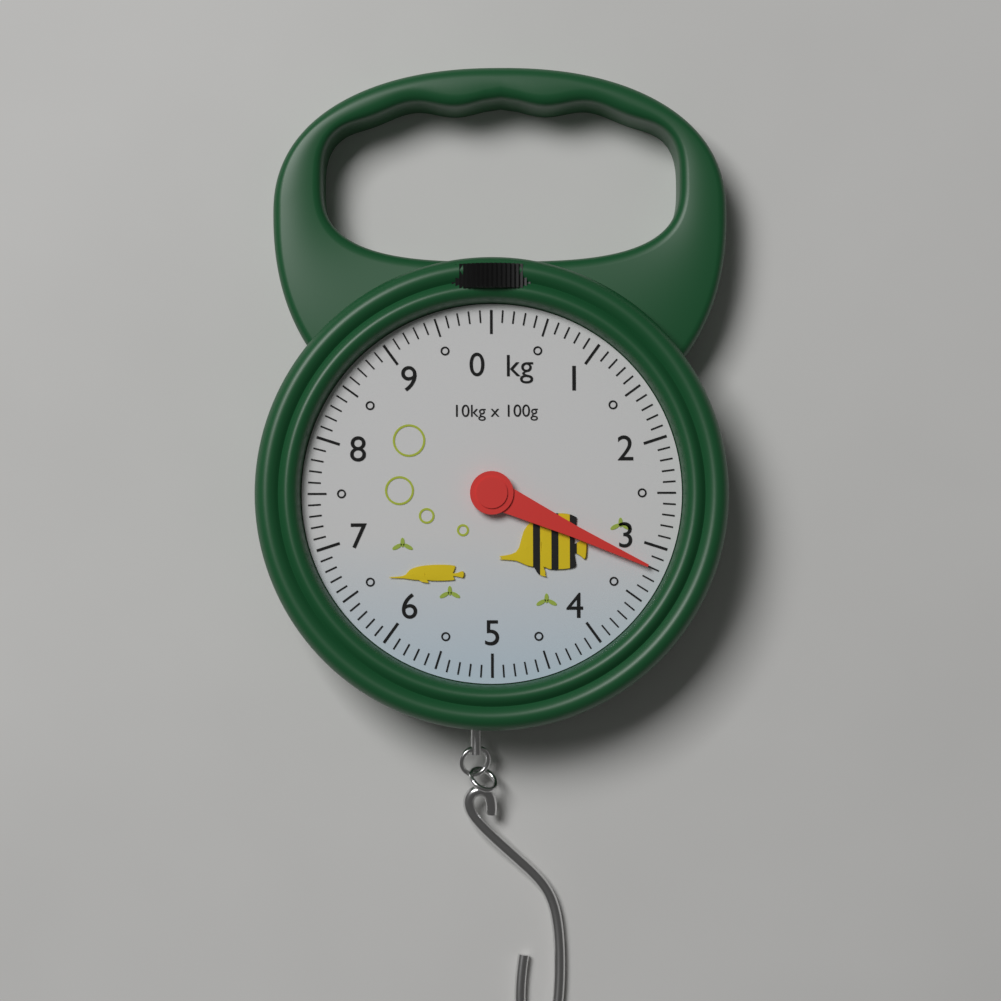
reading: 3.2 kg
